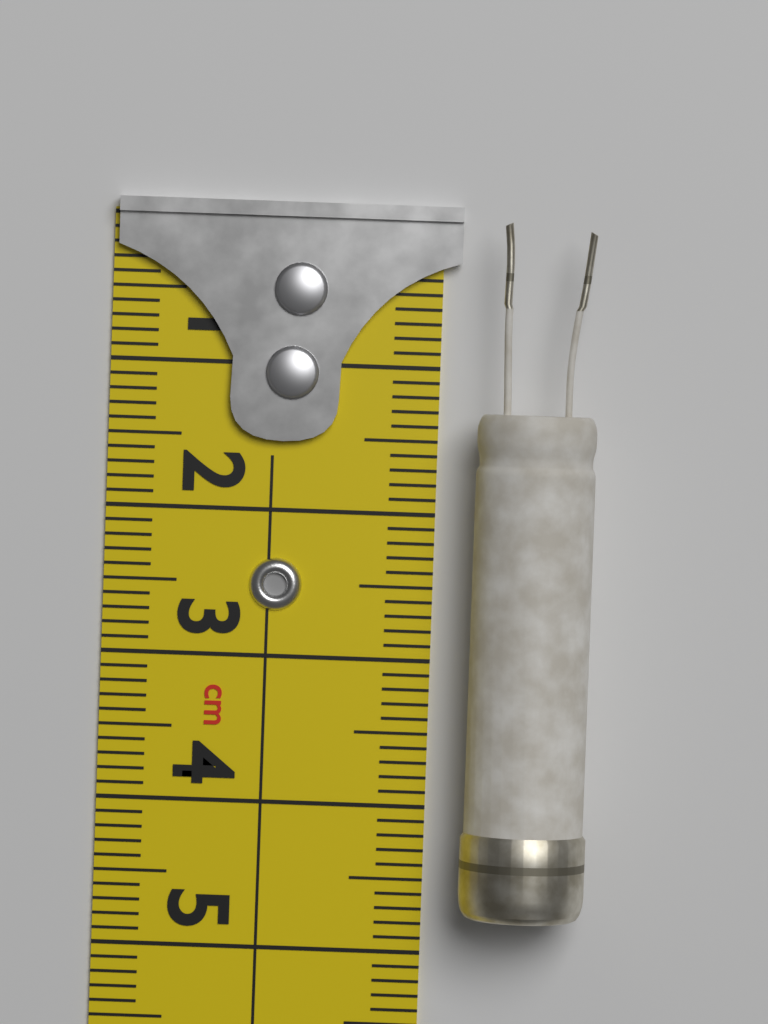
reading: 4.7 cm
